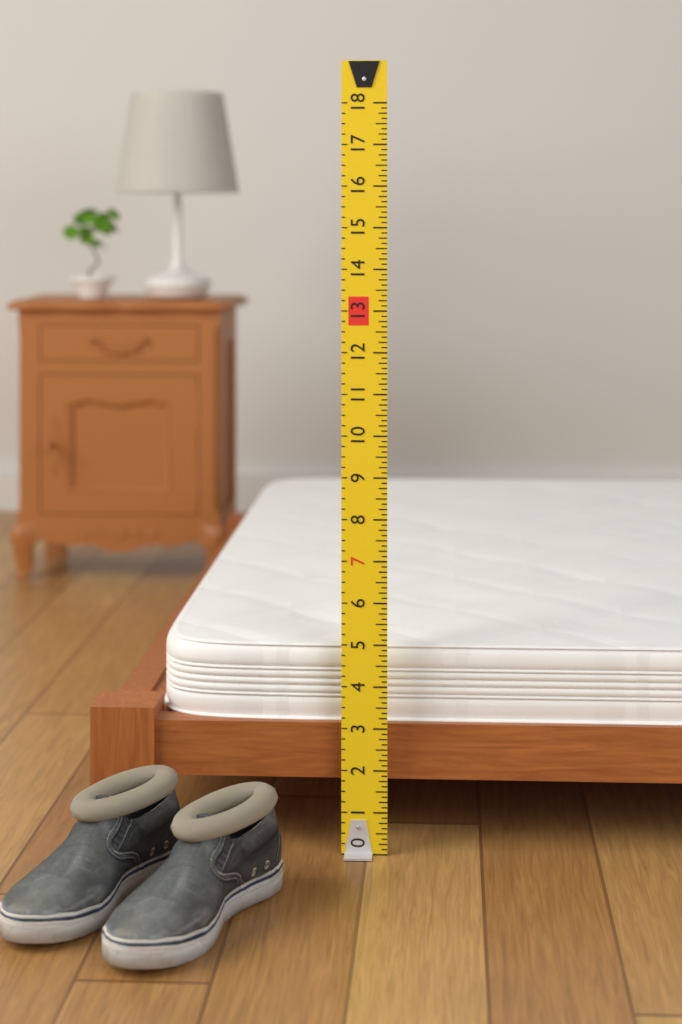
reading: 4.875 (no unit)
